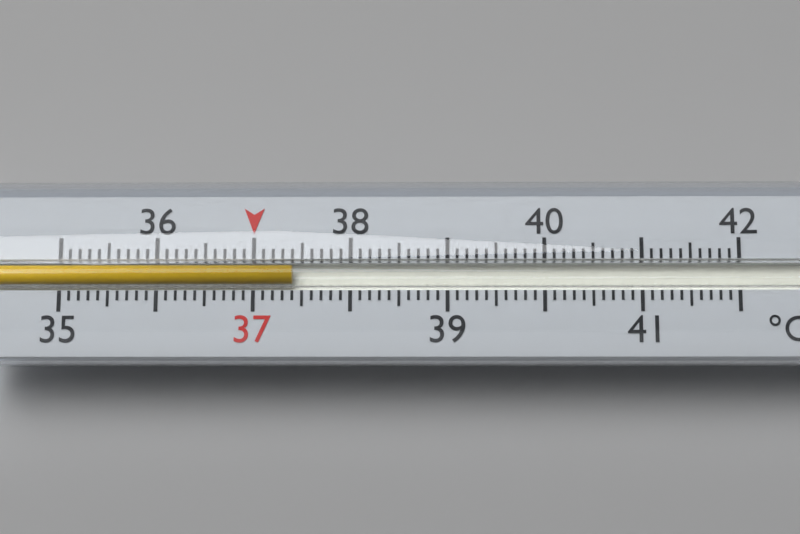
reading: 37.4 °C
